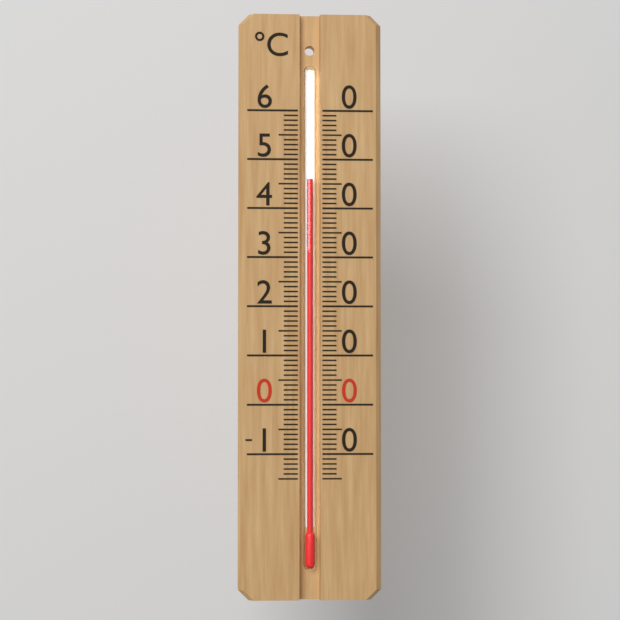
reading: 46 °C
